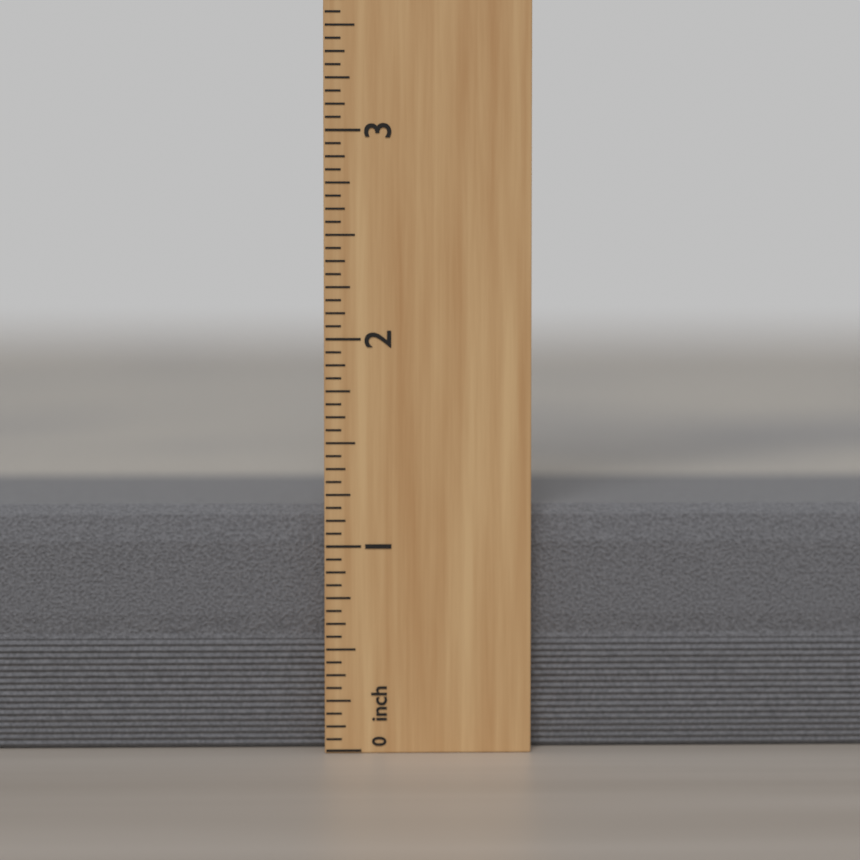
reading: 1.1875 inch
